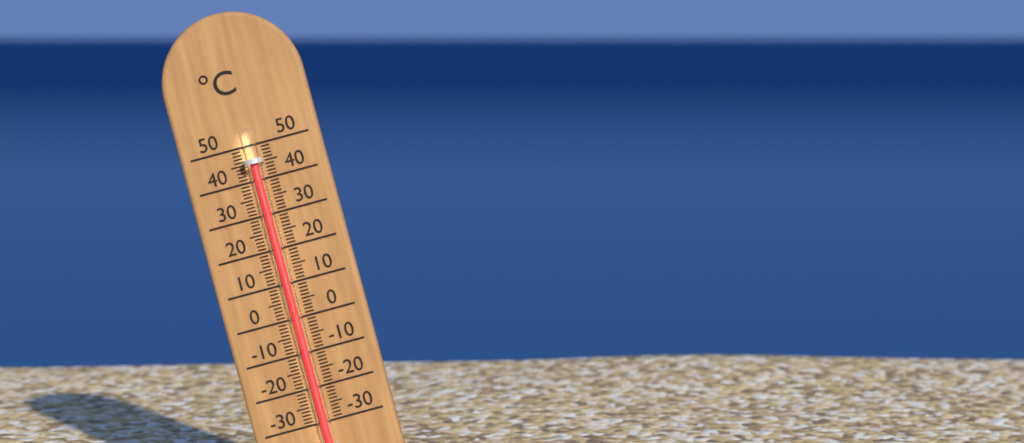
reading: 45 °C
